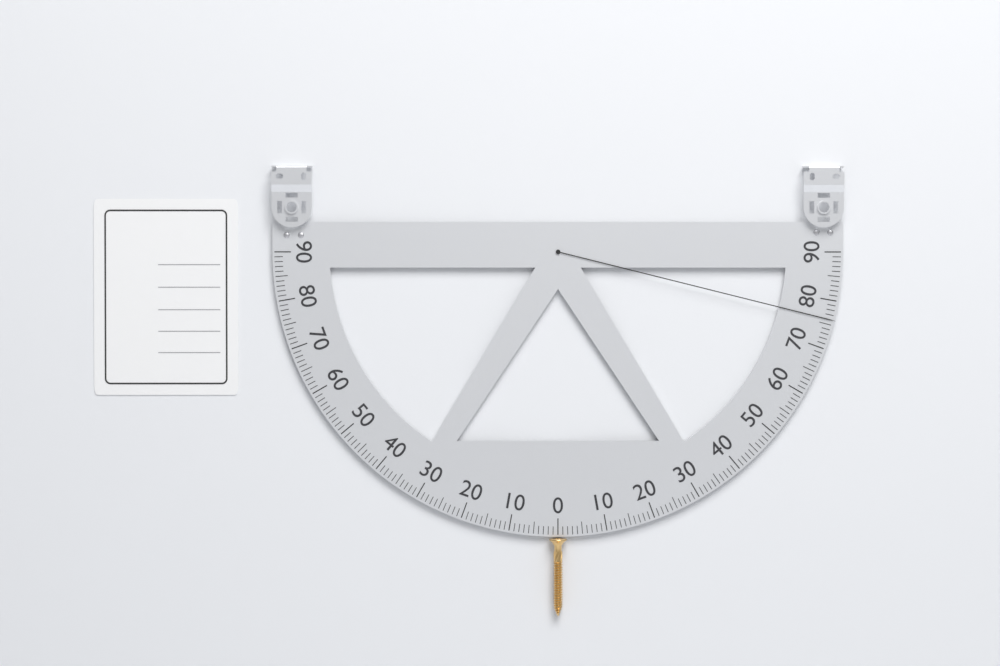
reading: 76 (no unit)
